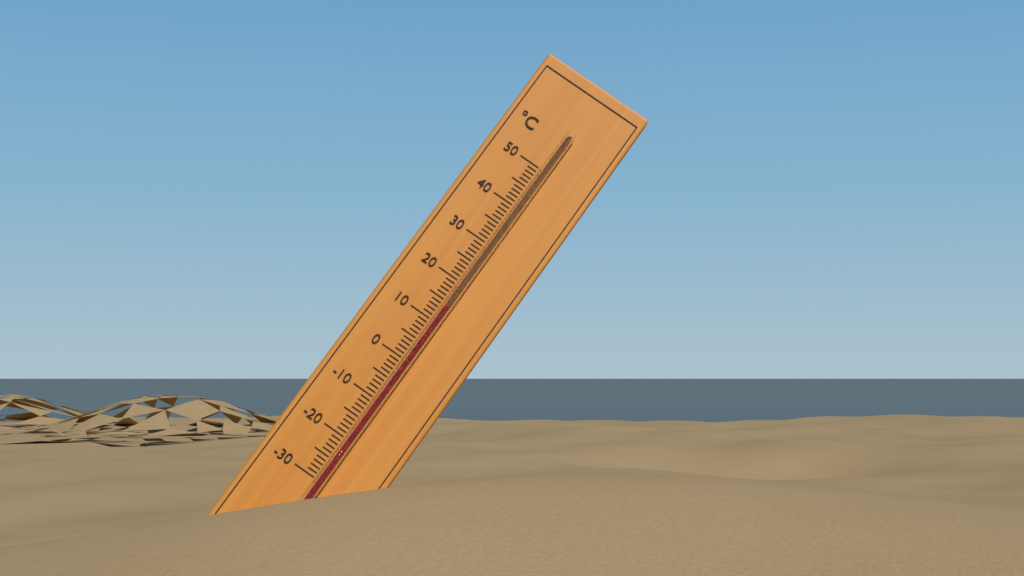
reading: 14 °C
